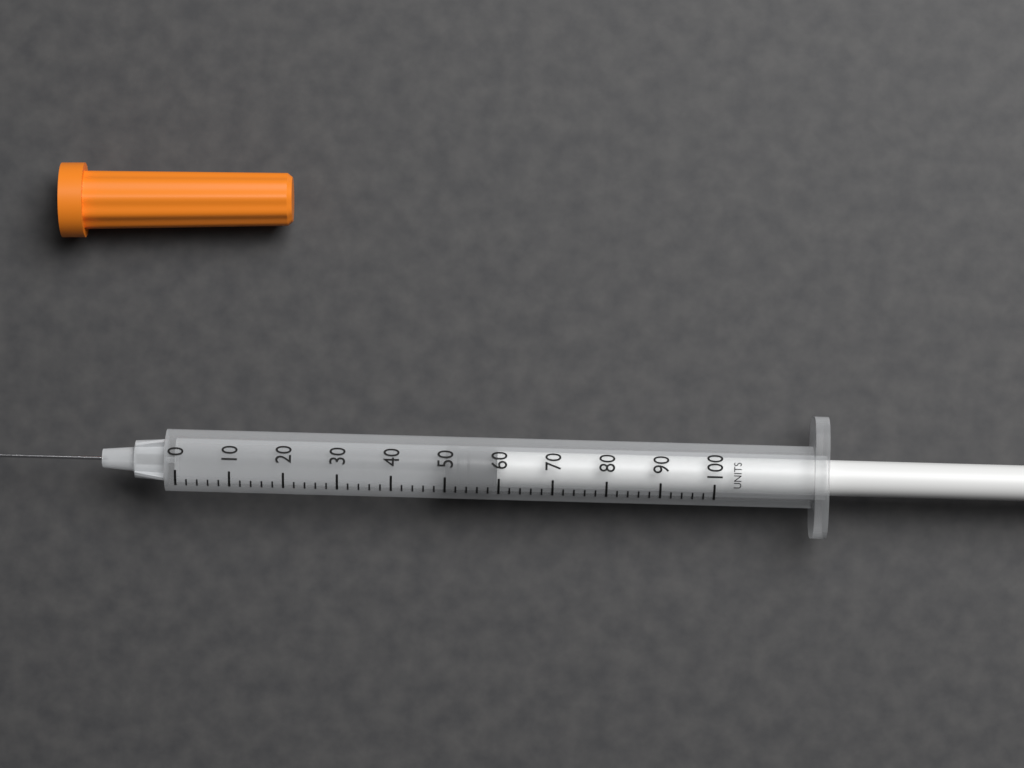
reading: 50 units
